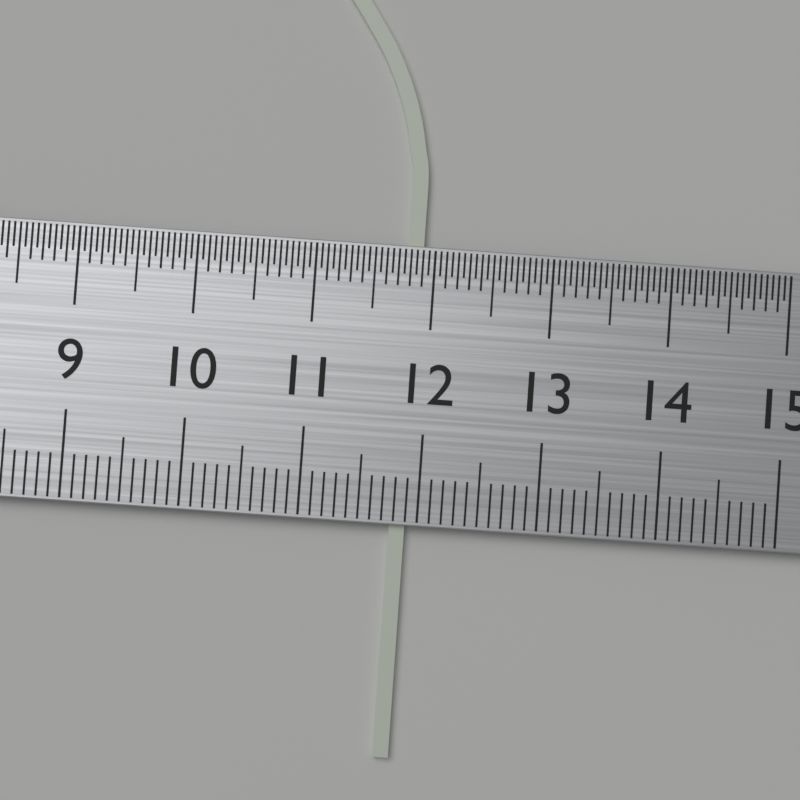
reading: 11.9 cm
